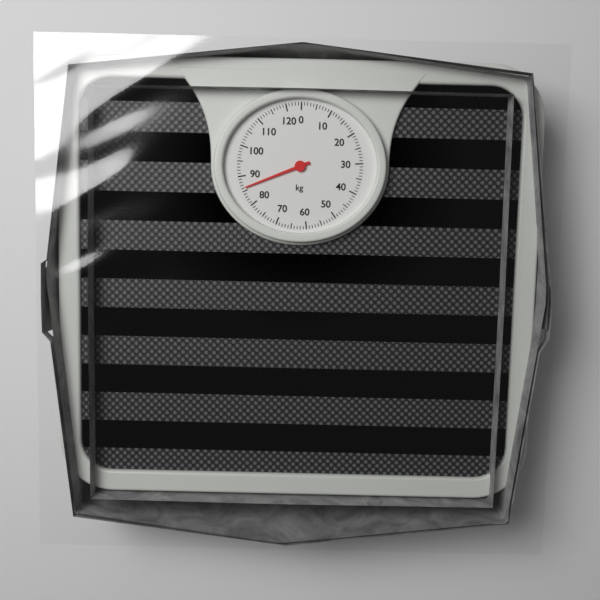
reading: 86 kg
